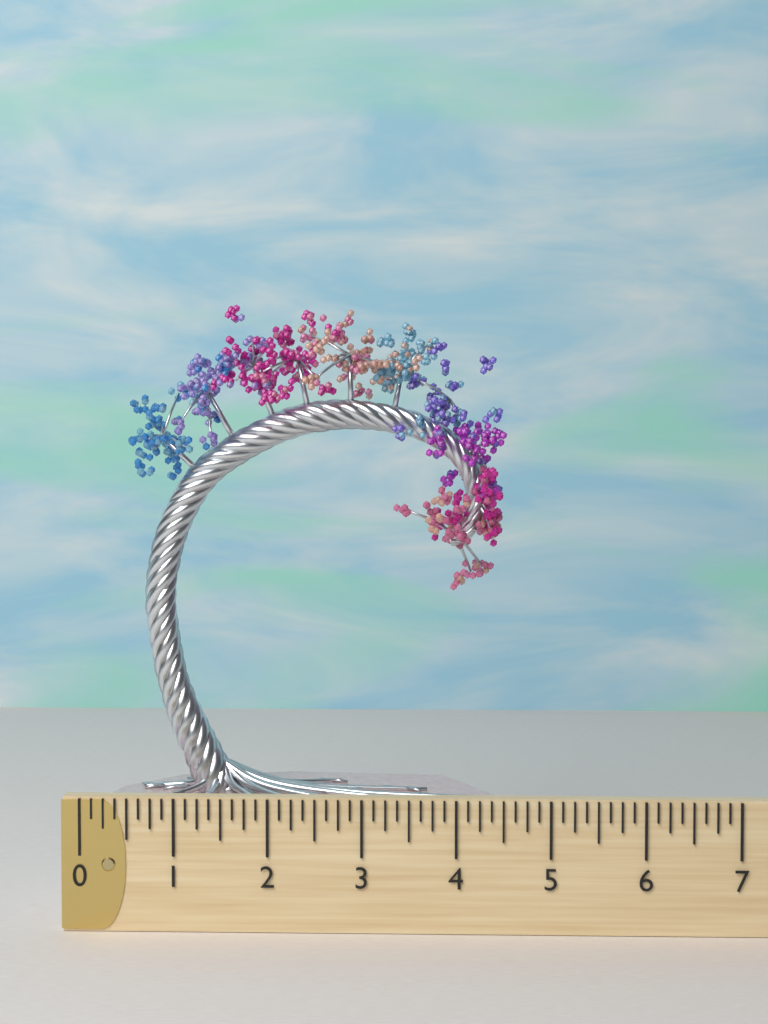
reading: 4.625 (no unit)
